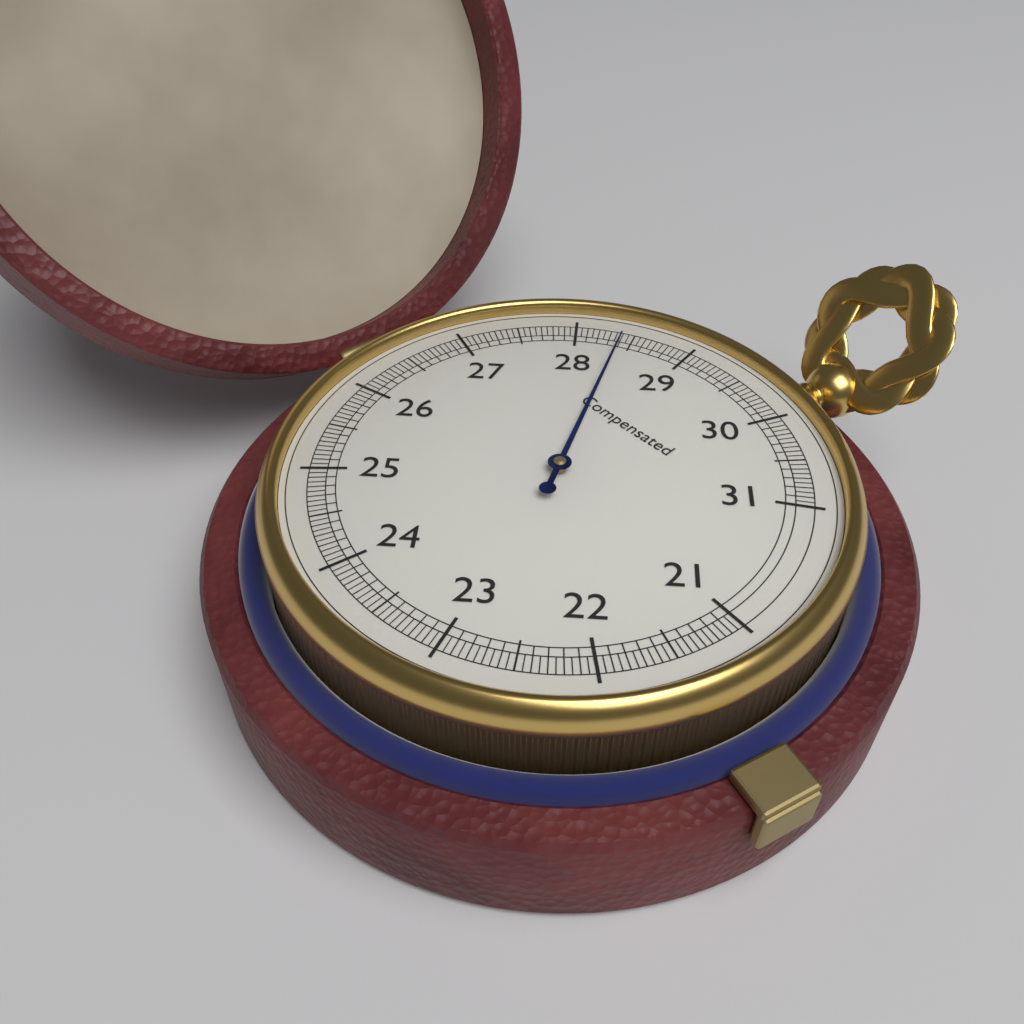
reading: 28.40 (no unit)
